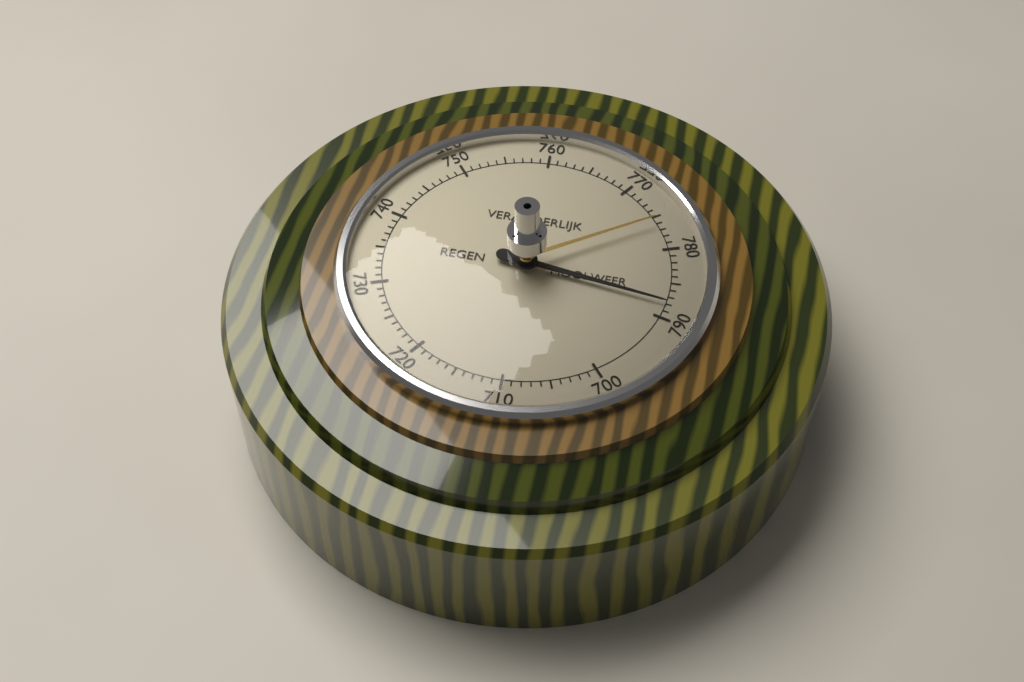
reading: 788 (no unit)
